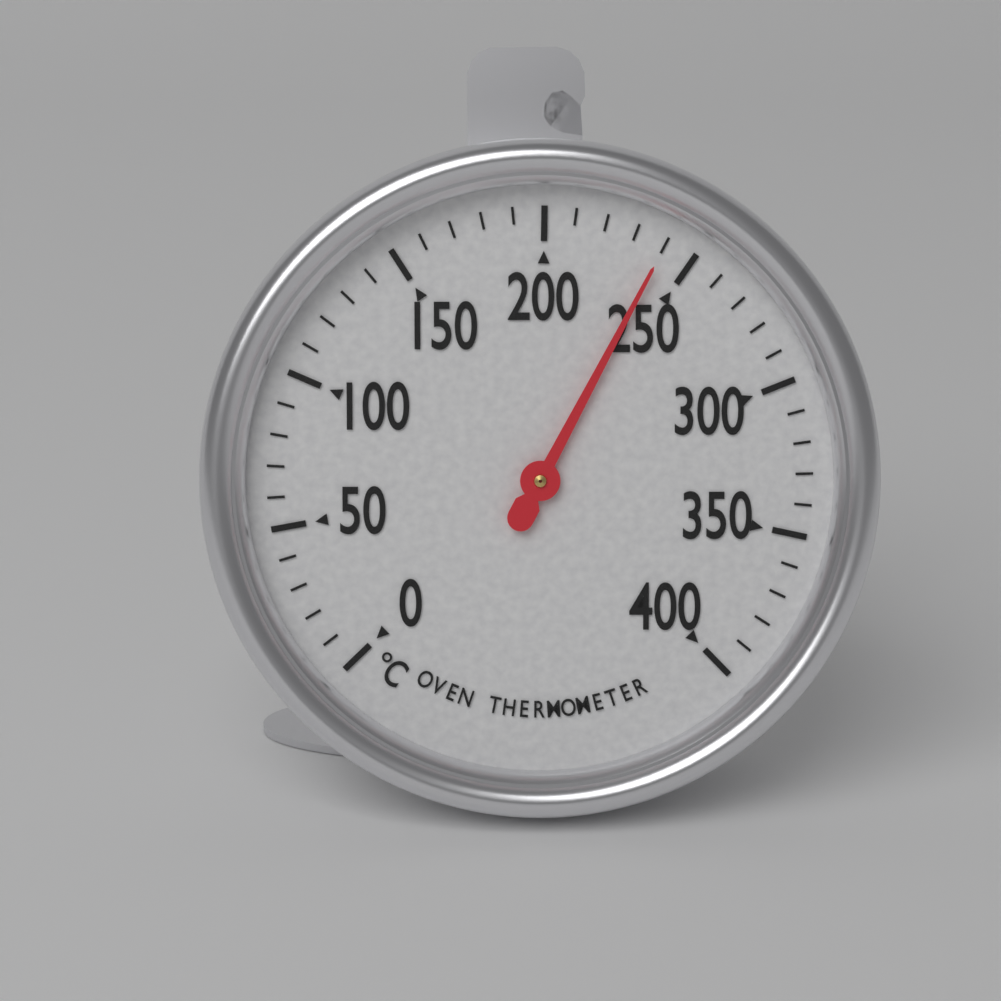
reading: 240 °C
